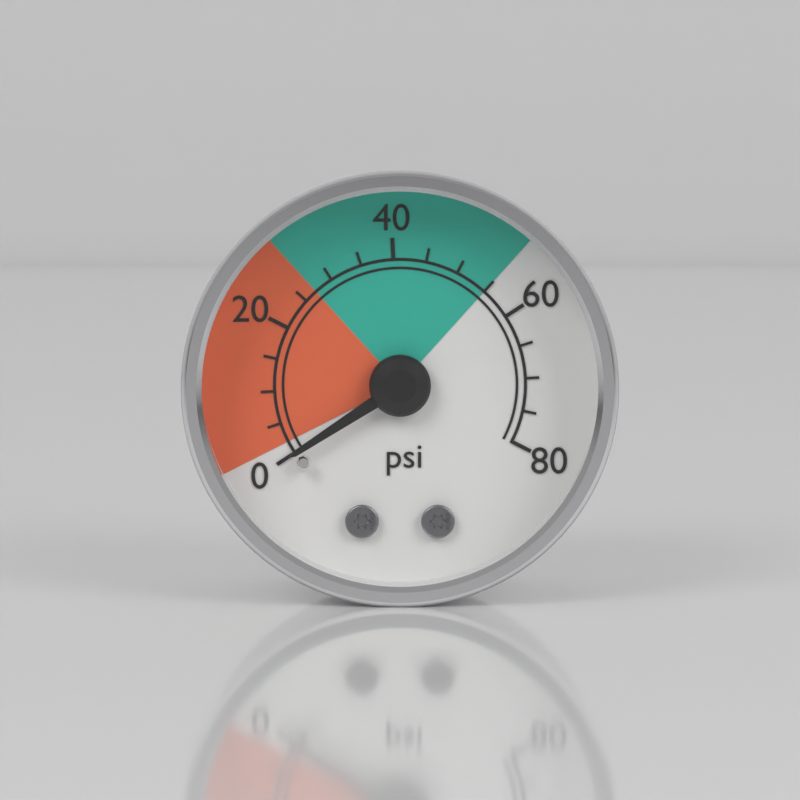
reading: 0 psi
